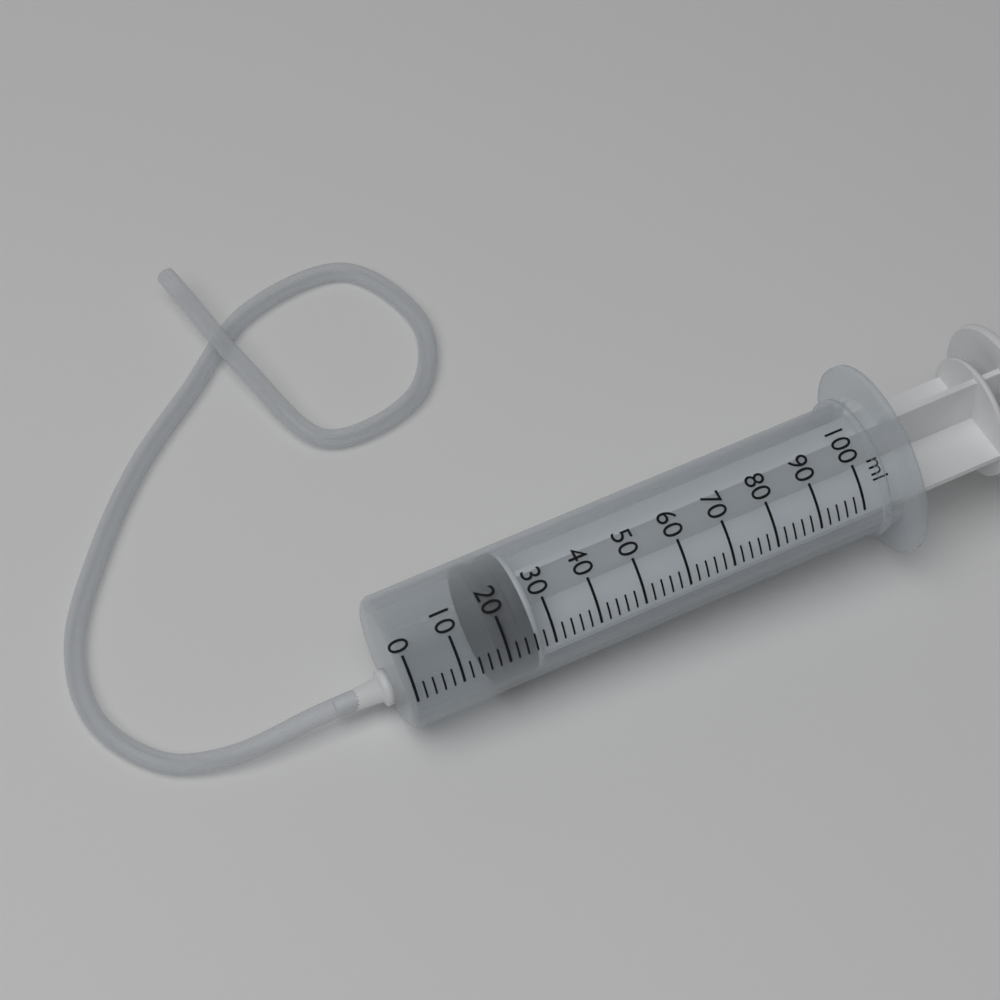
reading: 18 ml
